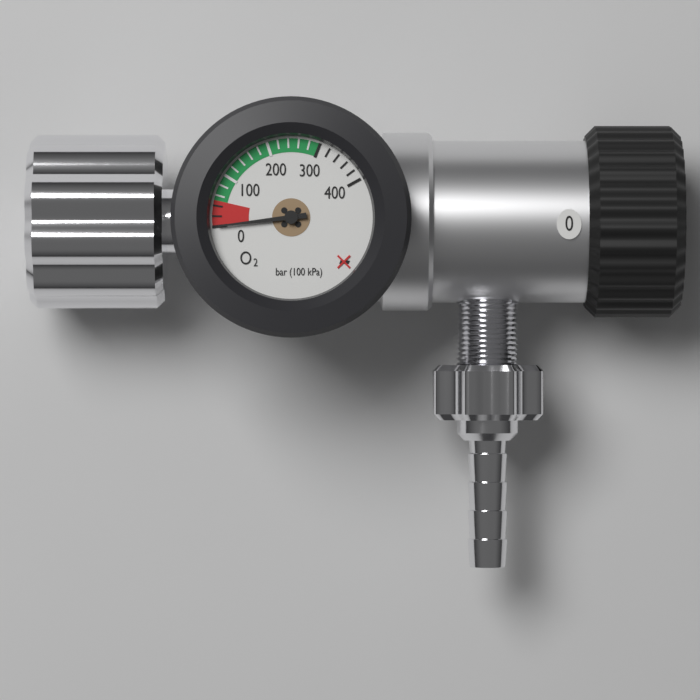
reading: 0 bar
